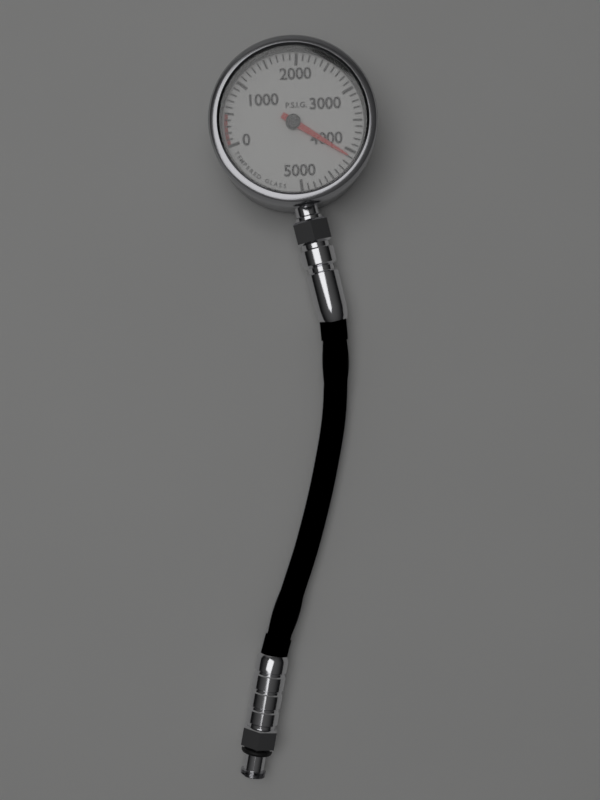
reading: 4100 psig
